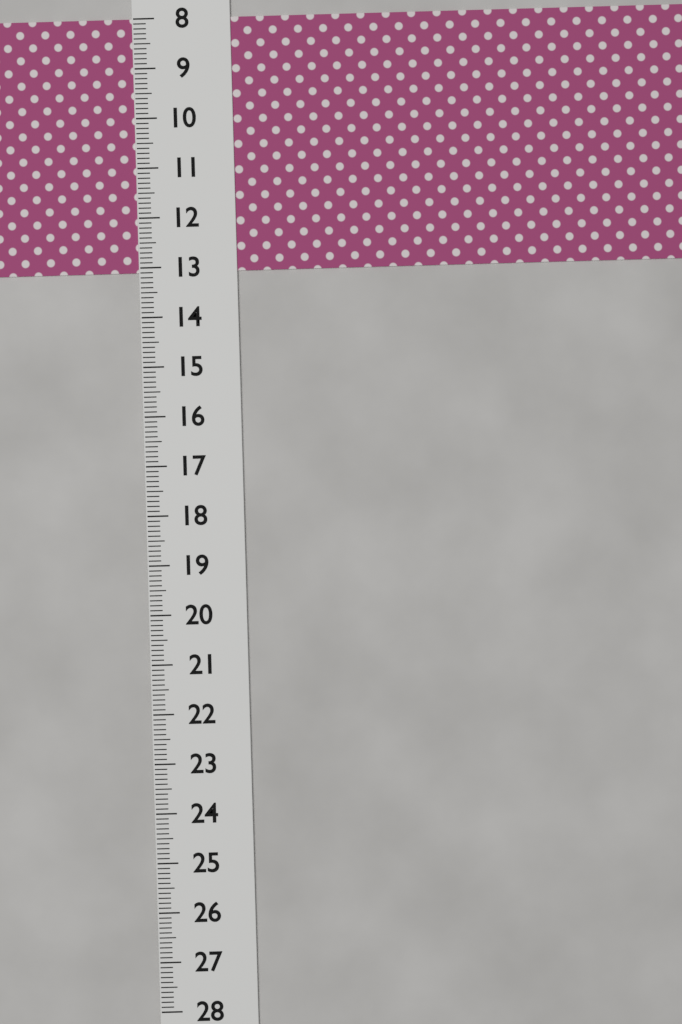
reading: 13.1 (no unit)
